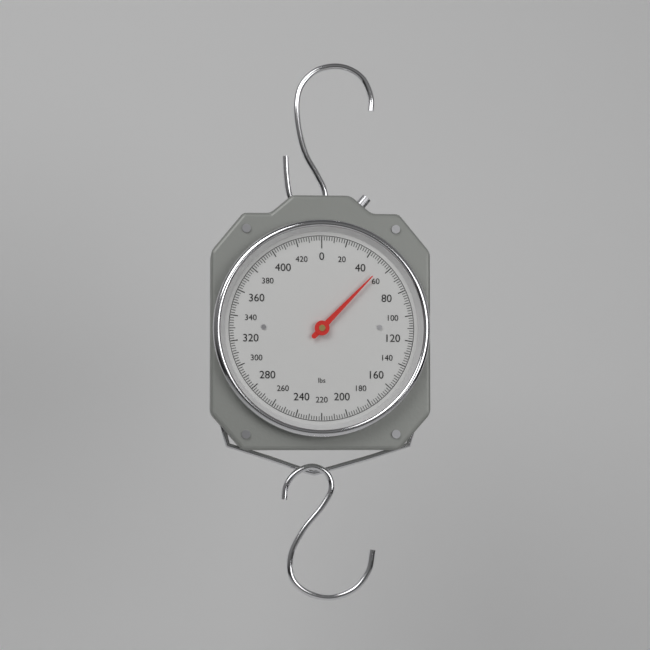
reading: 54 lbs
